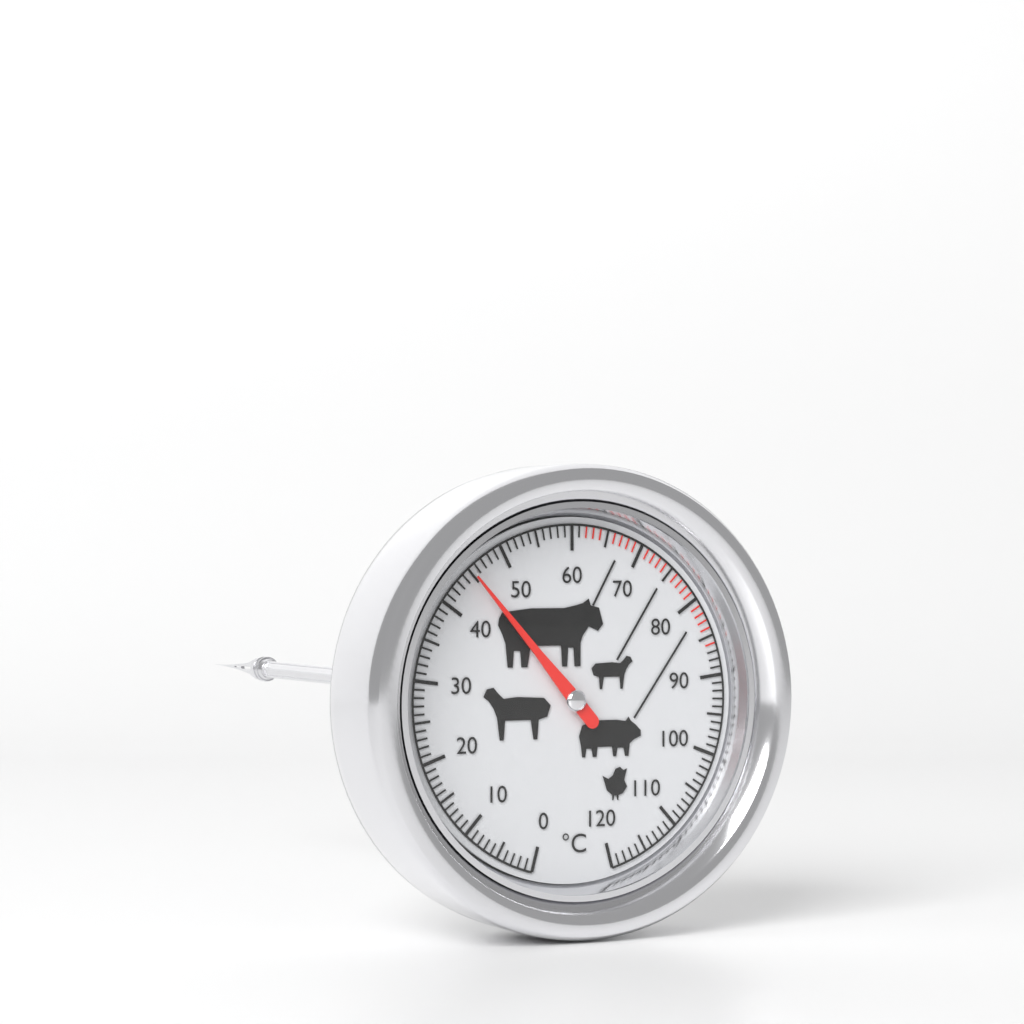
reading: 45 °C
